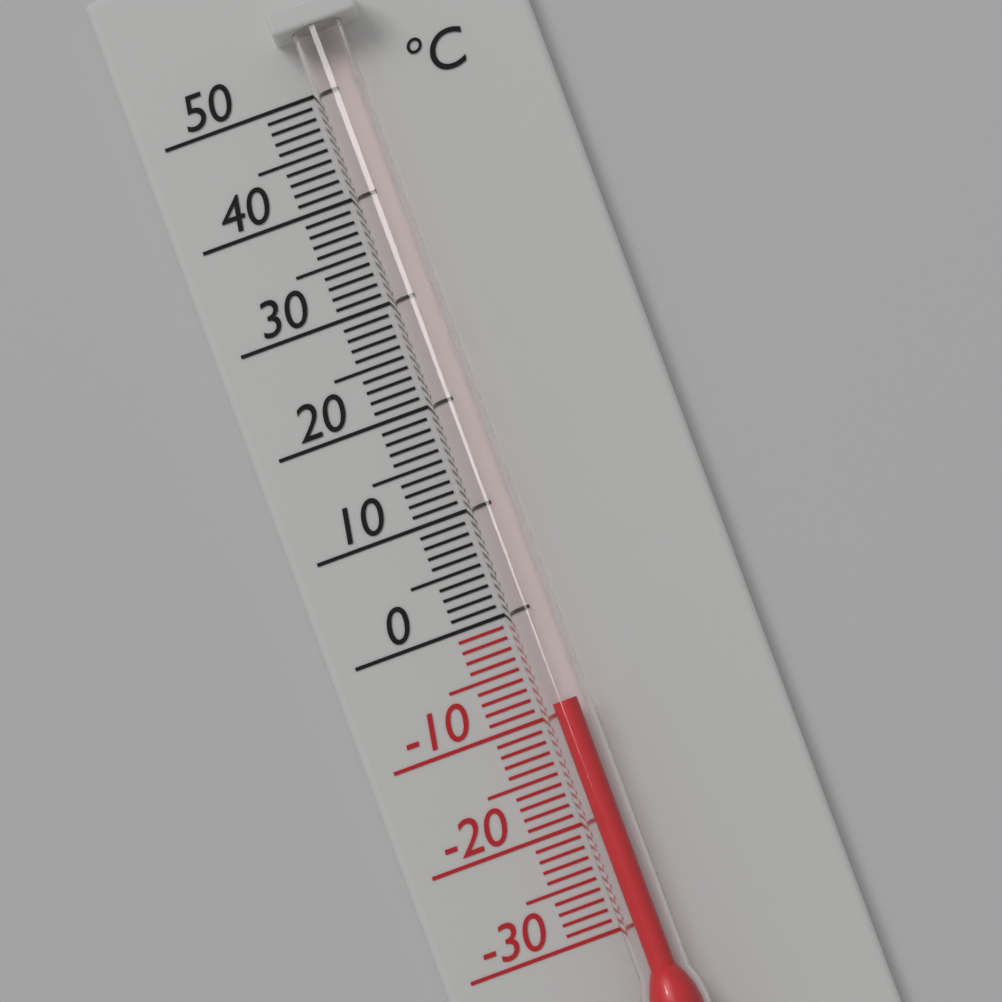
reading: -9 °C
